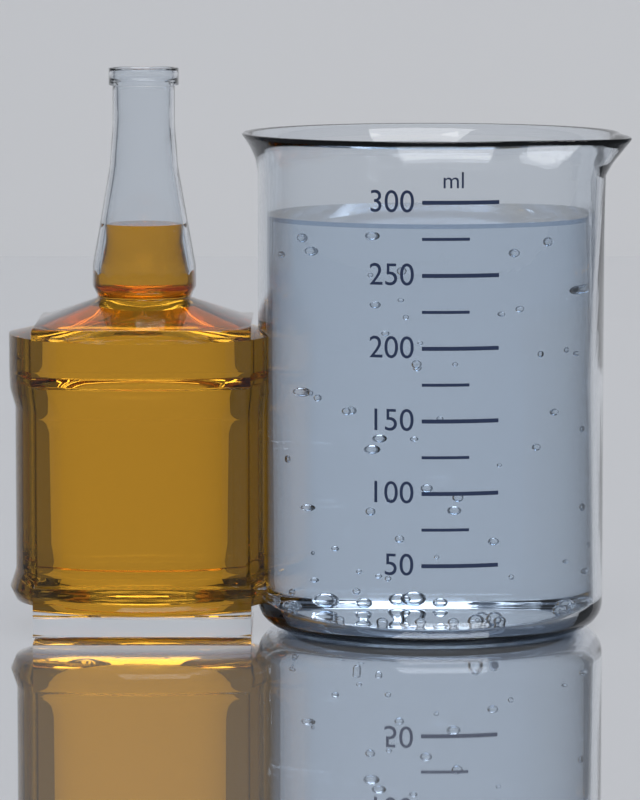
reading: 285 ml
